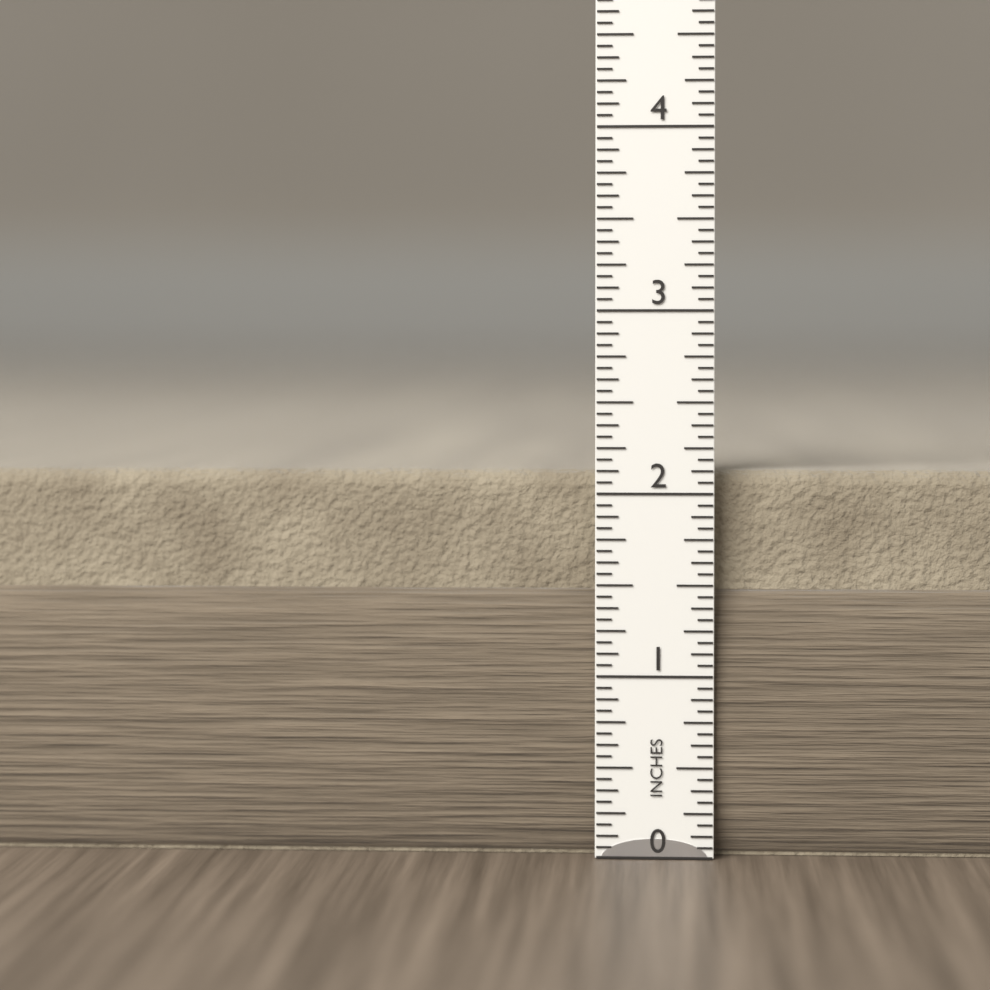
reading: 2.1250 in
